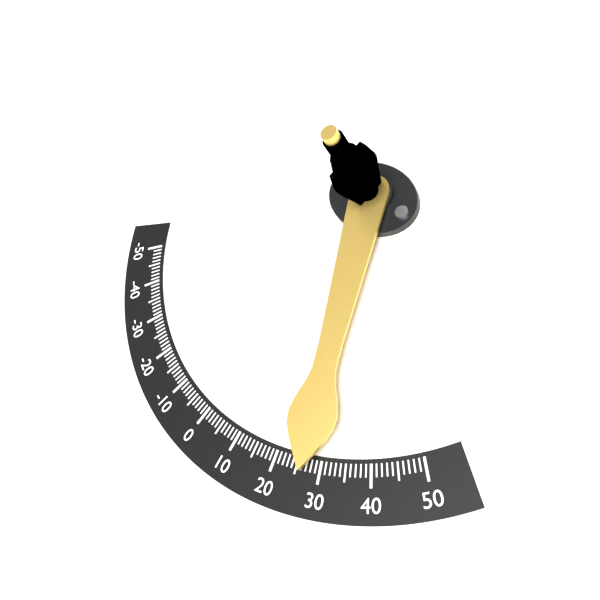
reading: 27 (no unit)
